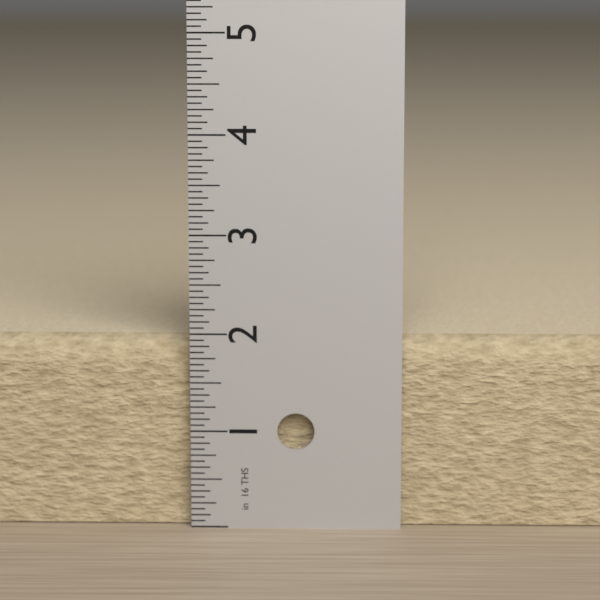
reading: 1.9375 in
